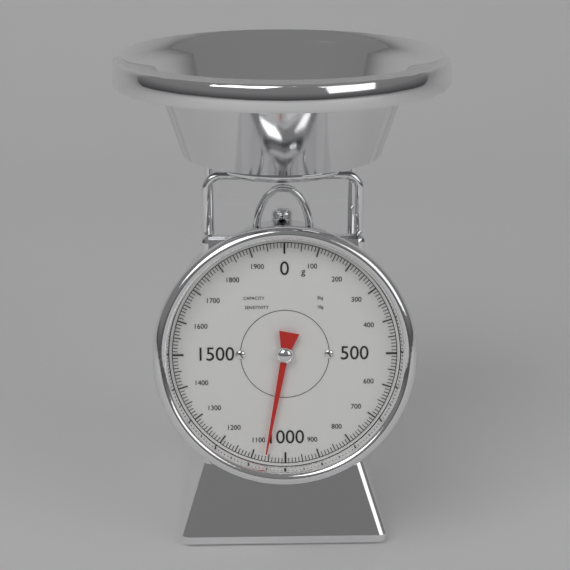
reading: 1060 g
